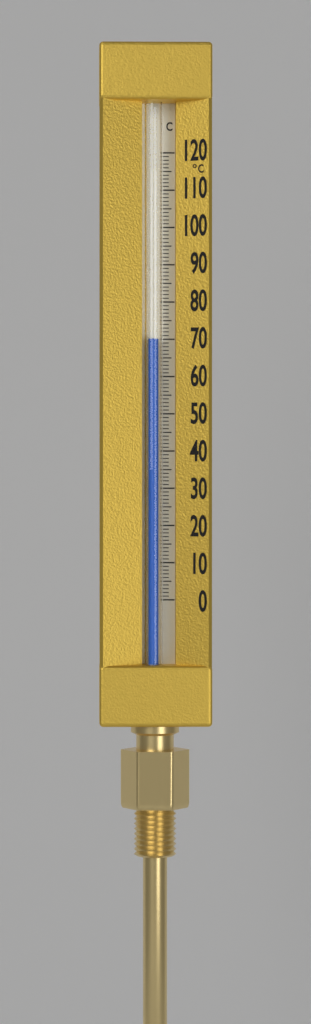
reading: 70 °C
